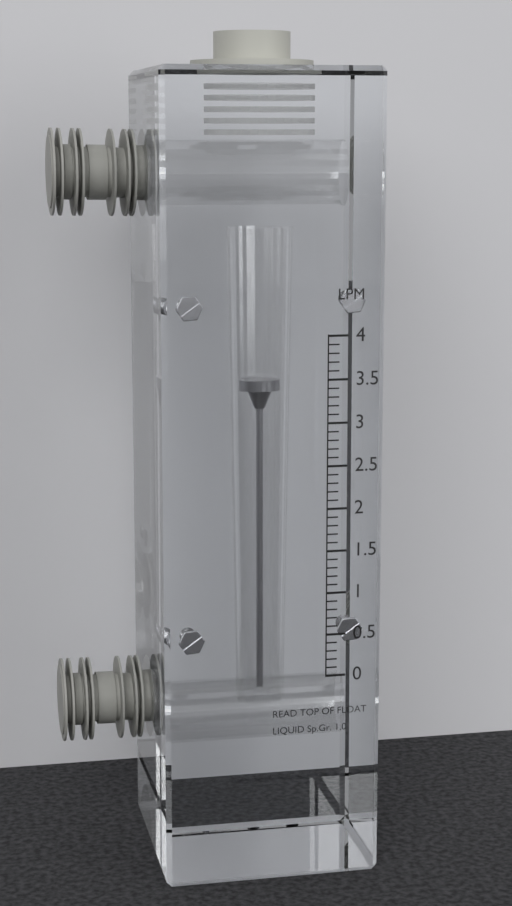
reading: 3.4 LPM
